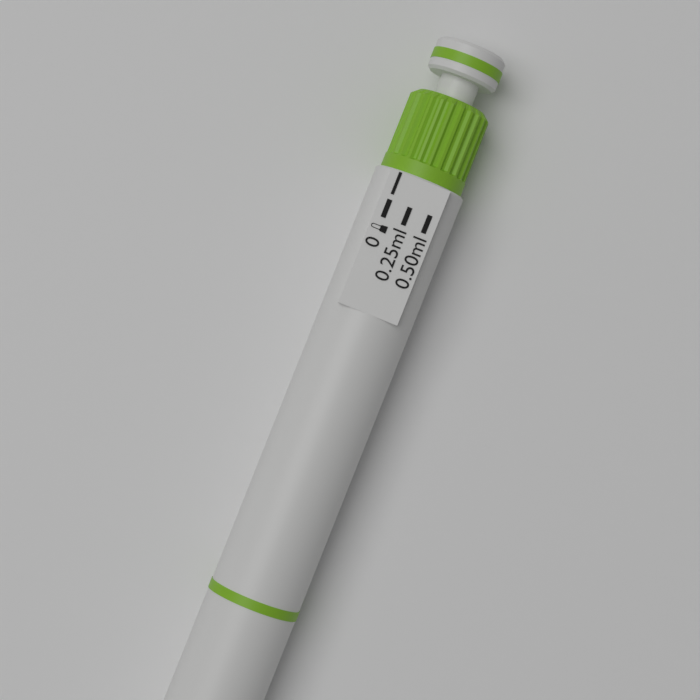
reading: 0.00 ml
